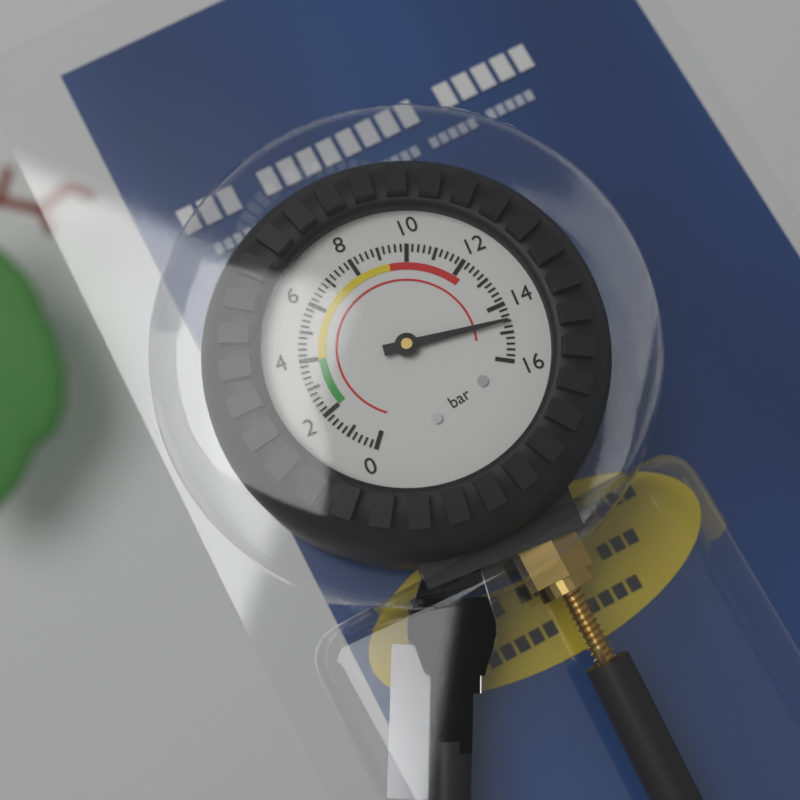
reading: 14.6 bar
